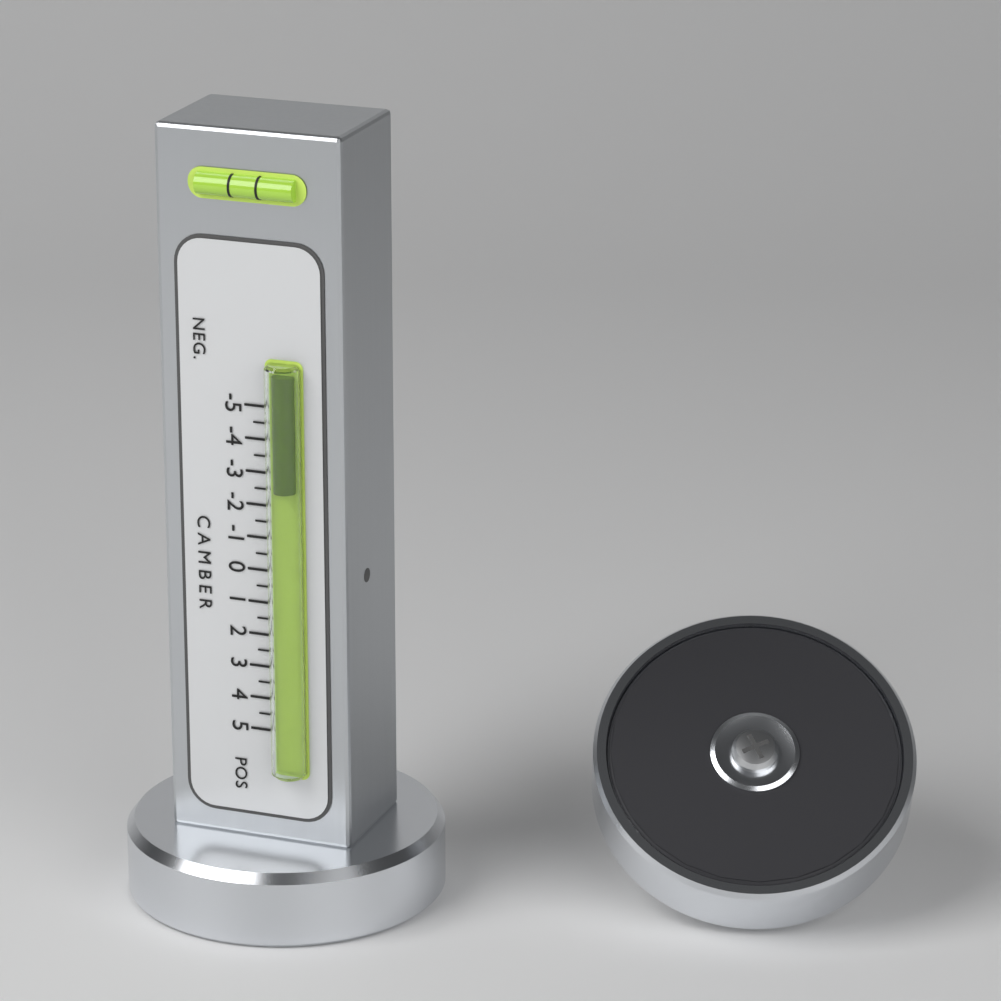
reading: -2.5 (no unit)
